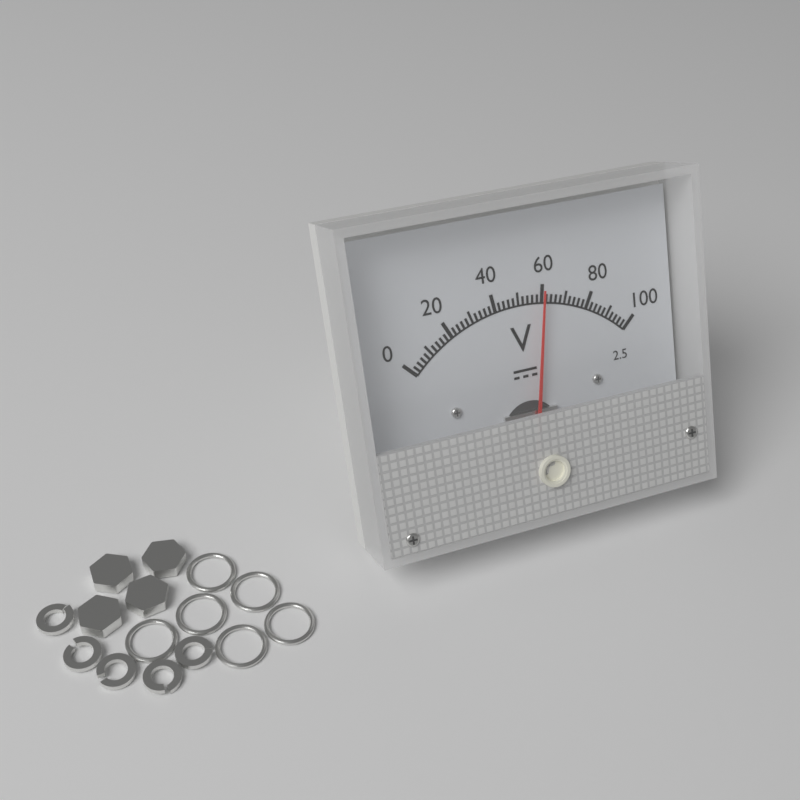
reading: 60 V
